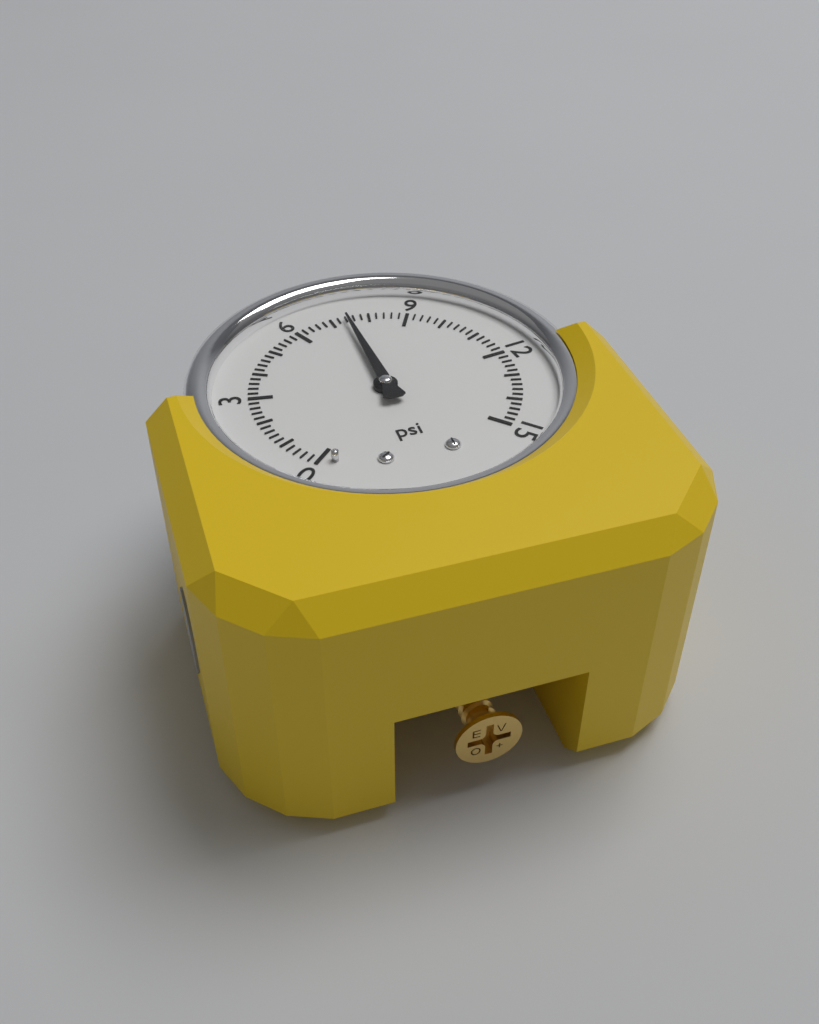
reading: 7.4 psi
